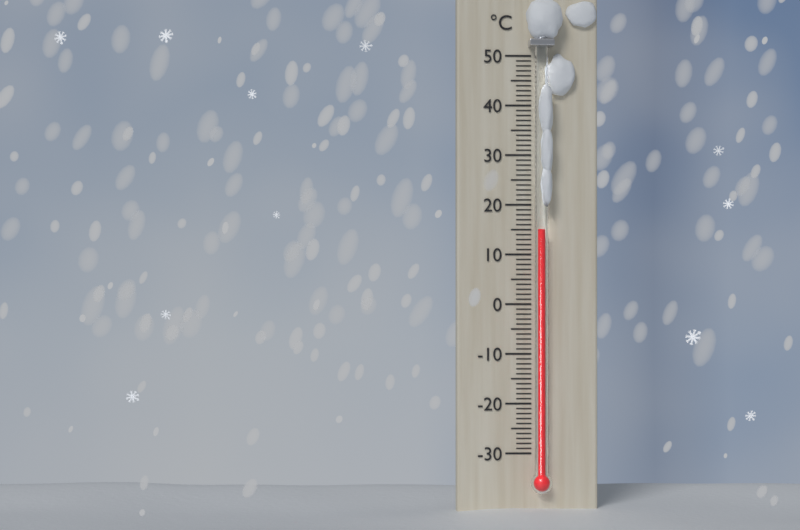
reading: 15 °C
